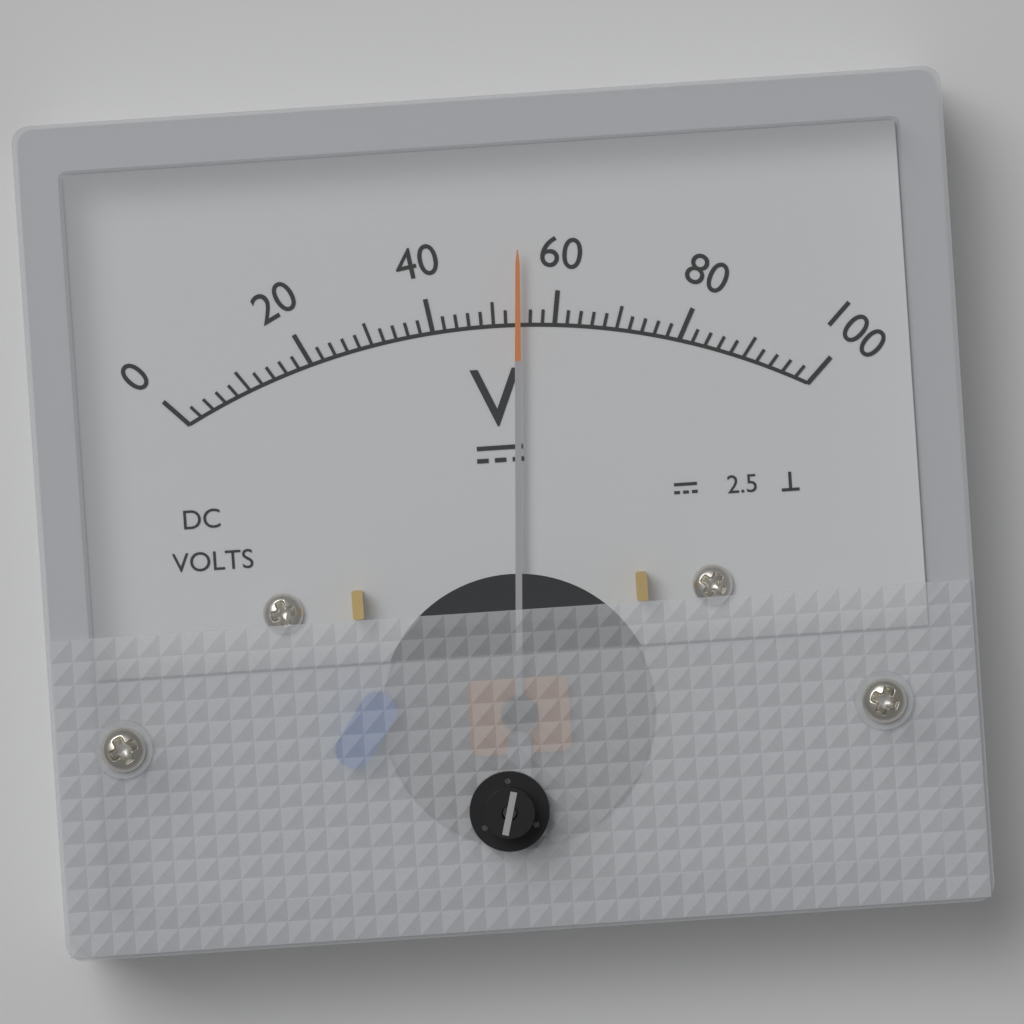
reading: 54 V
